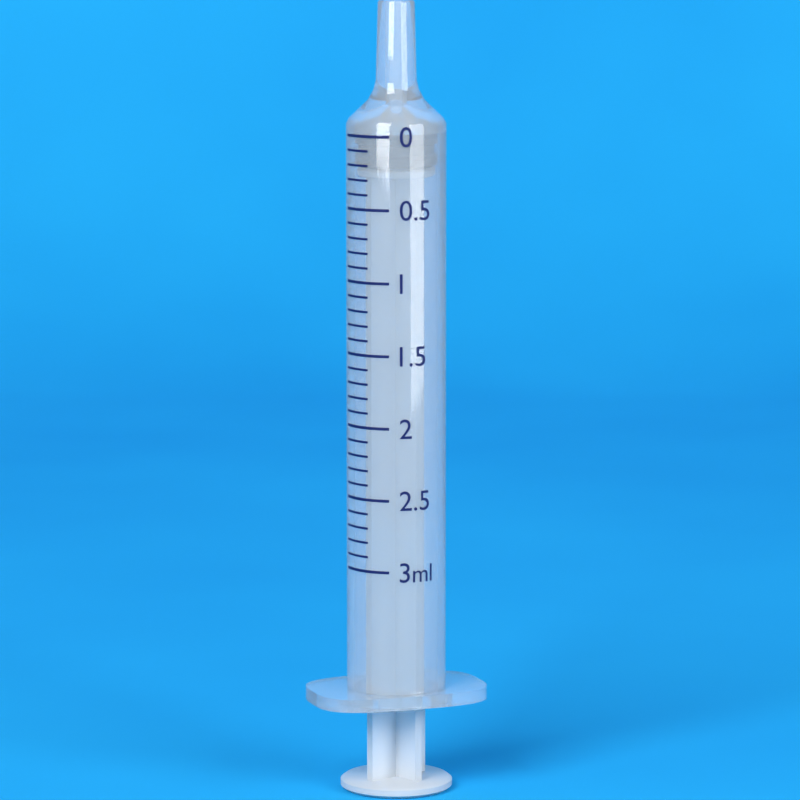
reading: 0.0 ml
